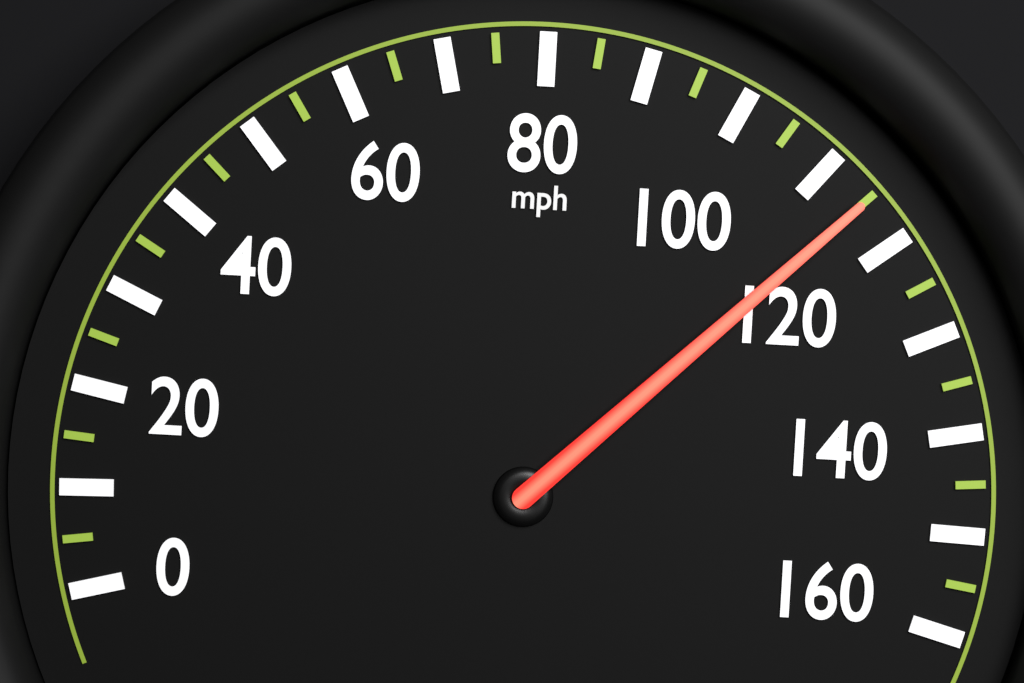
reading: 115 mph
